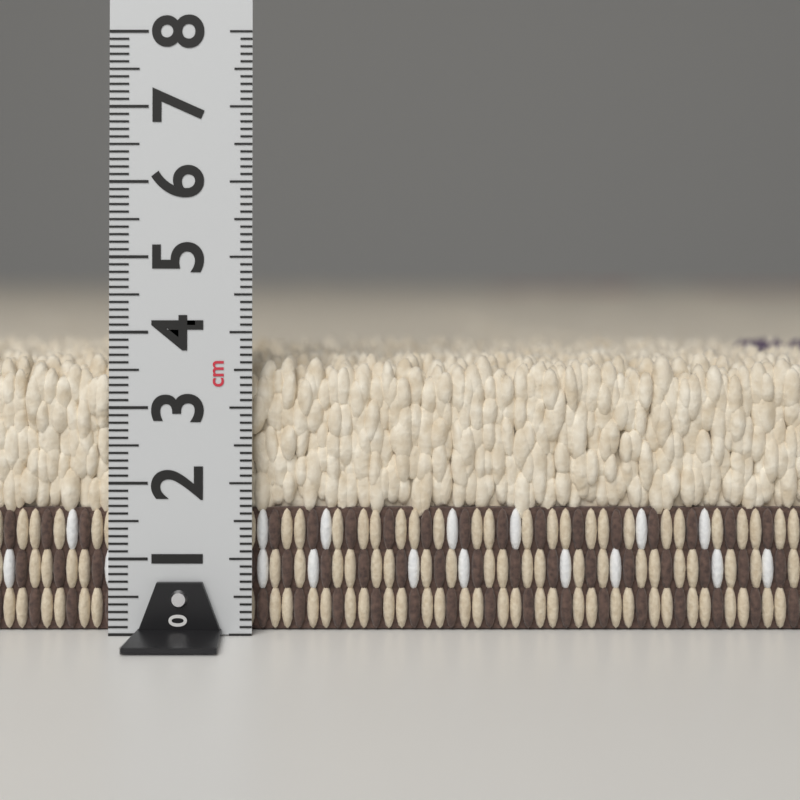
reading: 3.7 cm
